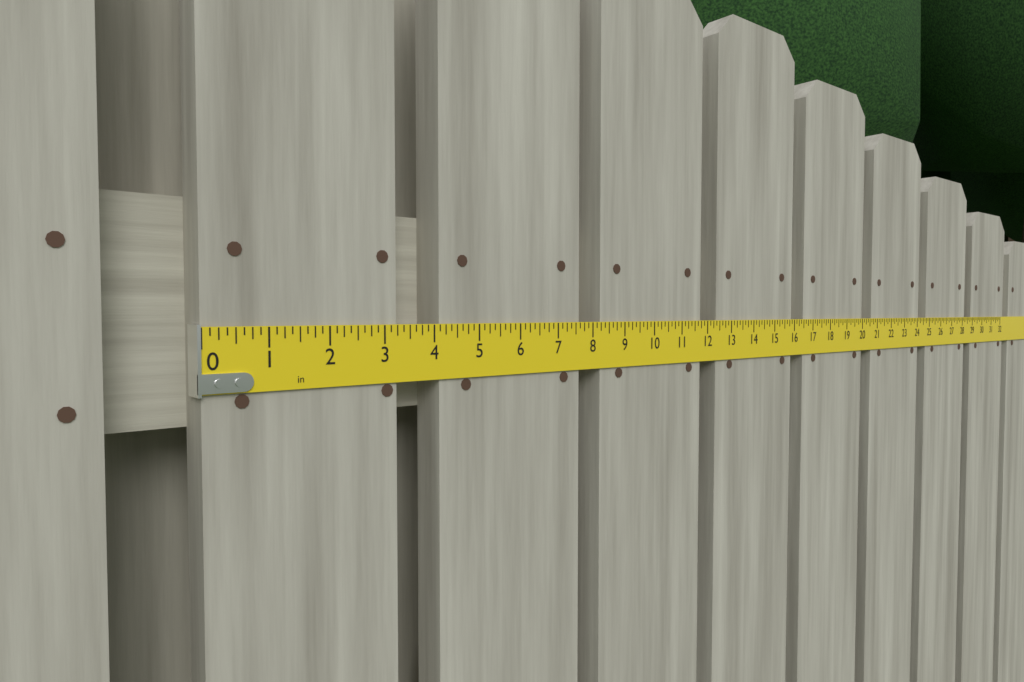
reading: 3.250 in
